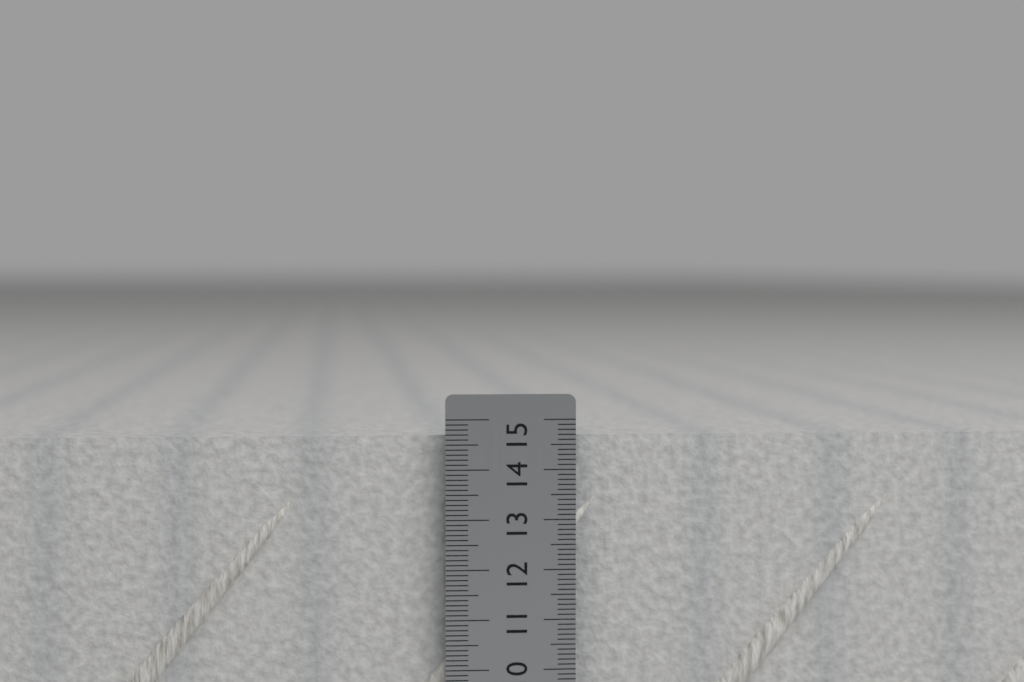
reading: 14.7 cm
